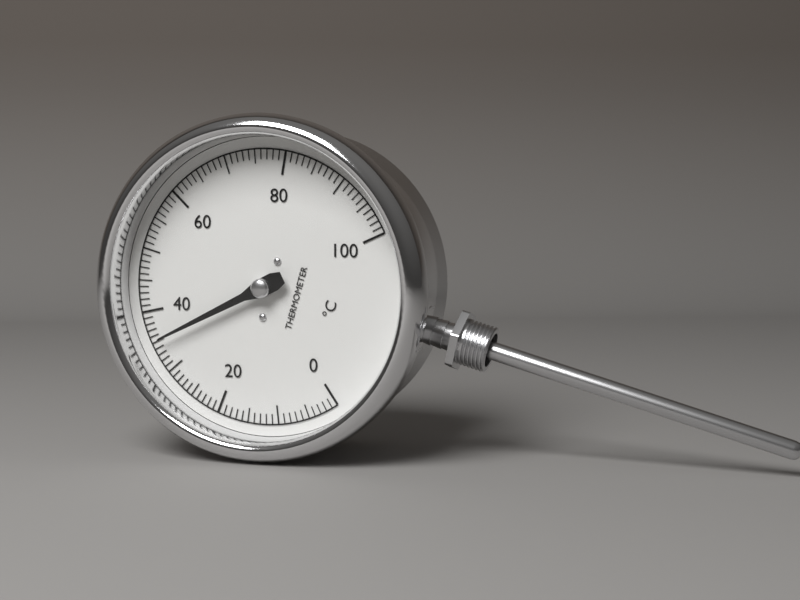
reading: 35 °C
